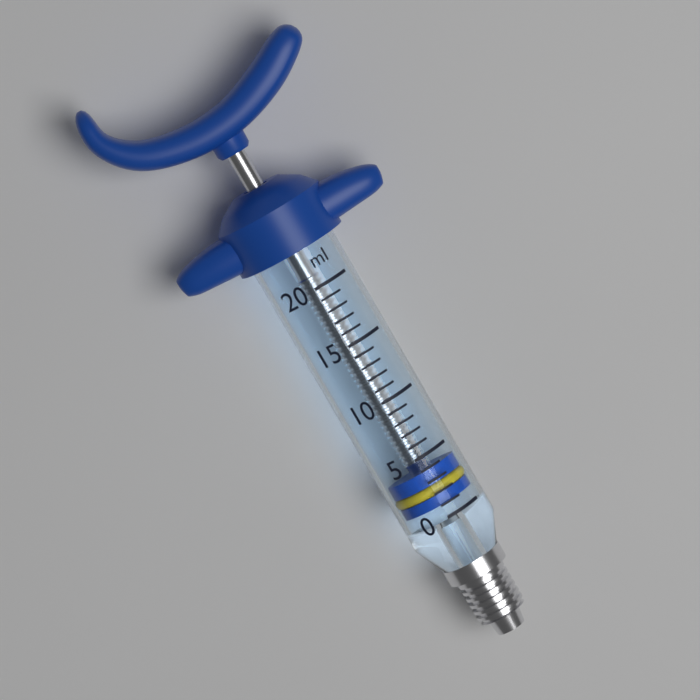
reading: 1 ml
